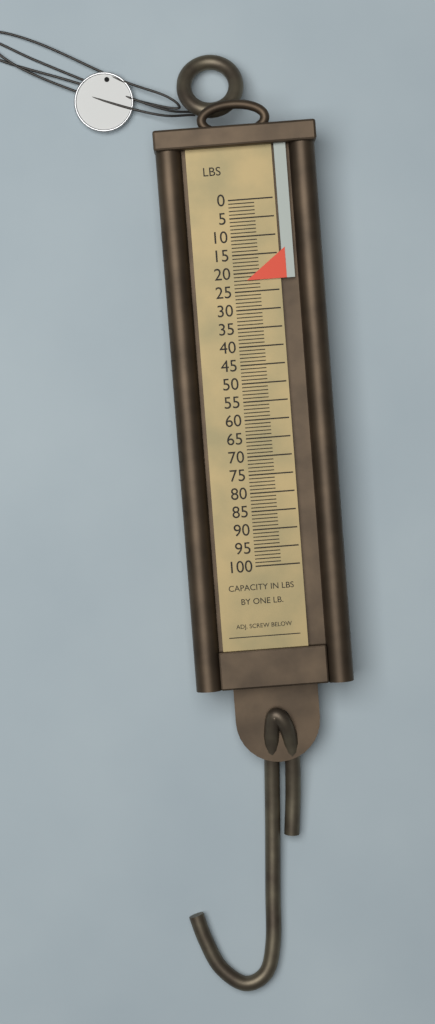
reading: 22 lb
